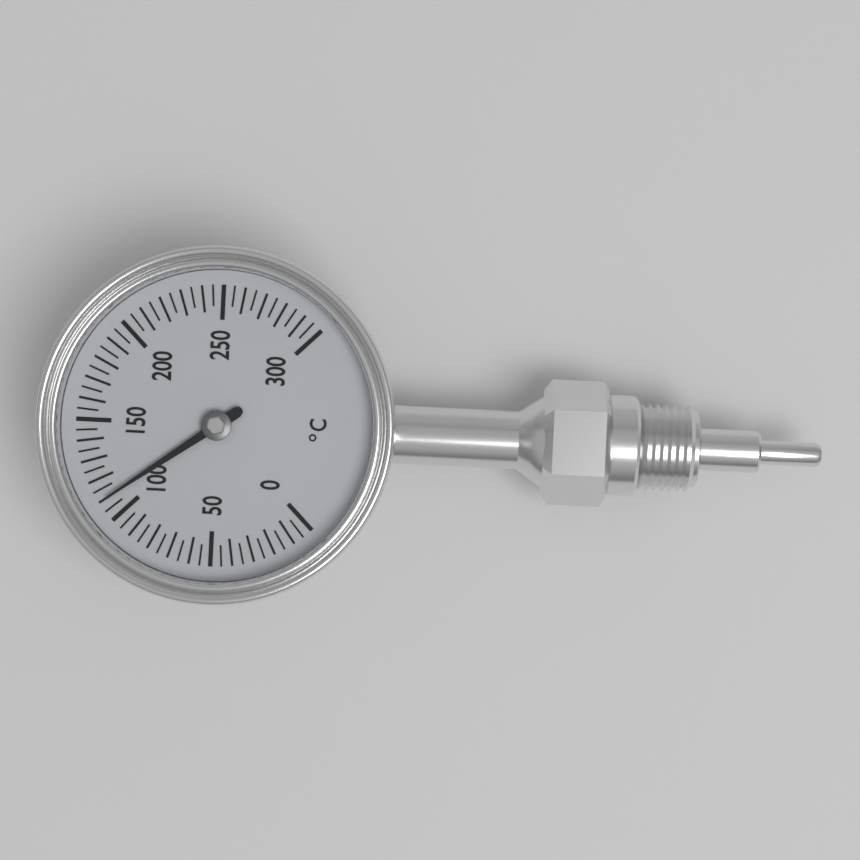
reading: 110 °C
